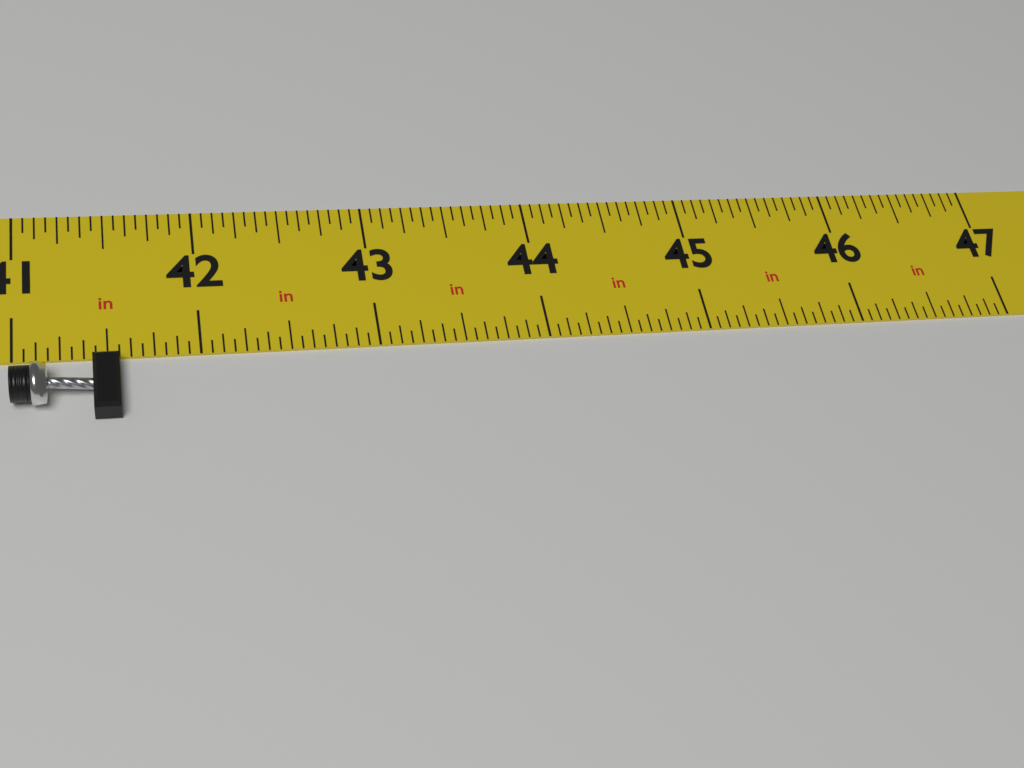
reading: 41.5625 in
